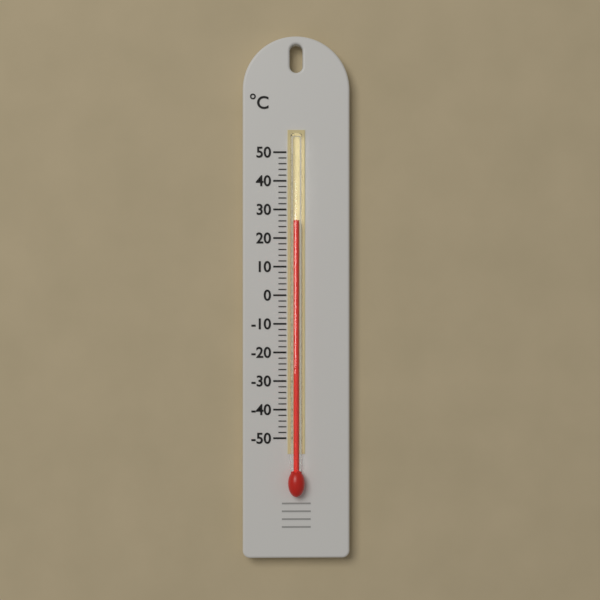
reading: 26 °C
